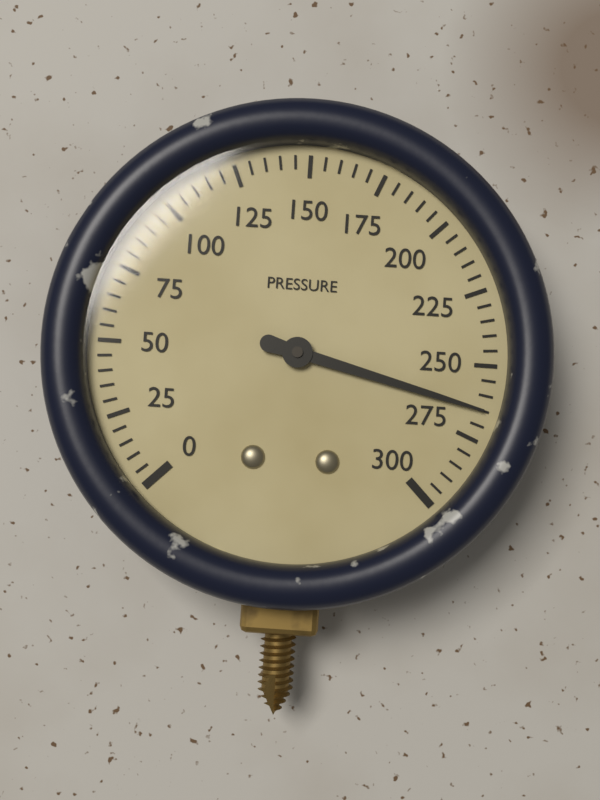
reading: 265 (no unit)
